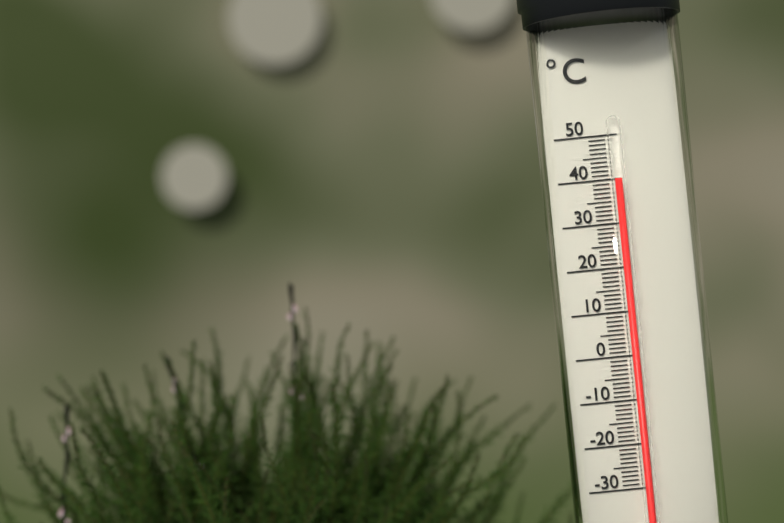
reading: 40 °C
